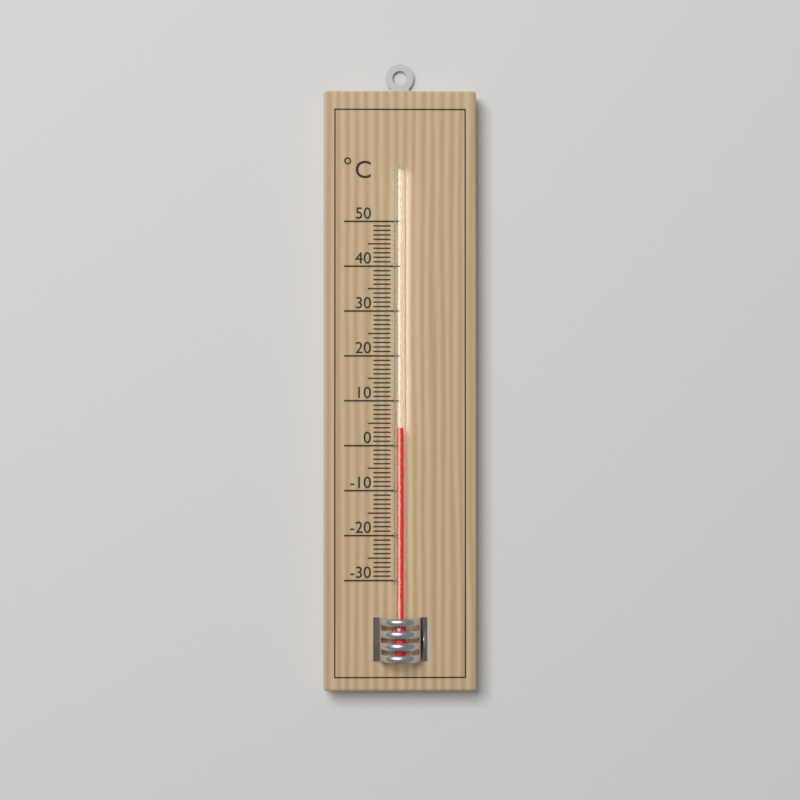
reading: 4 °C
